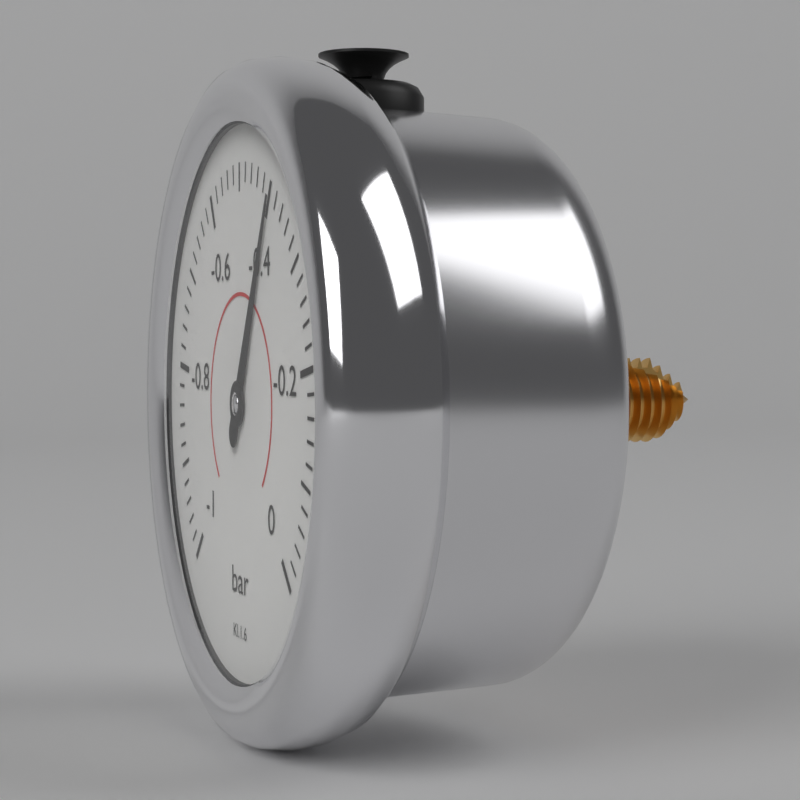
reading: -0.40 bar
